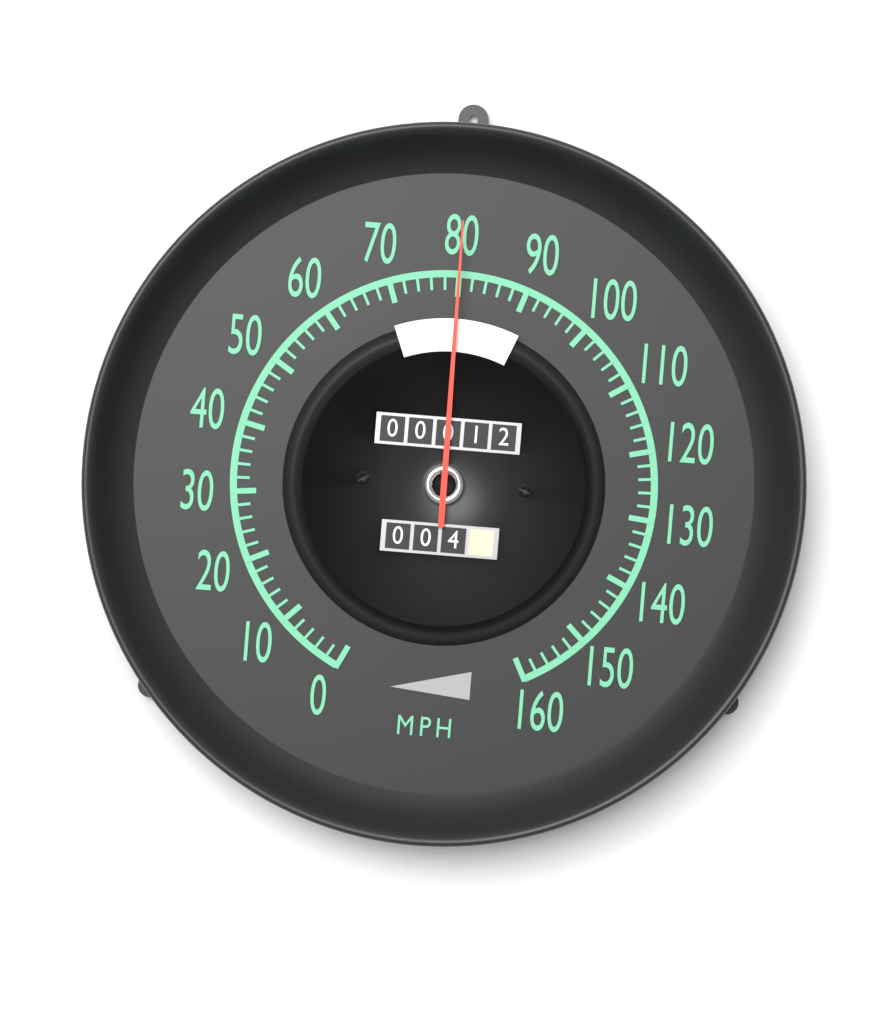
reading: 80 mph
